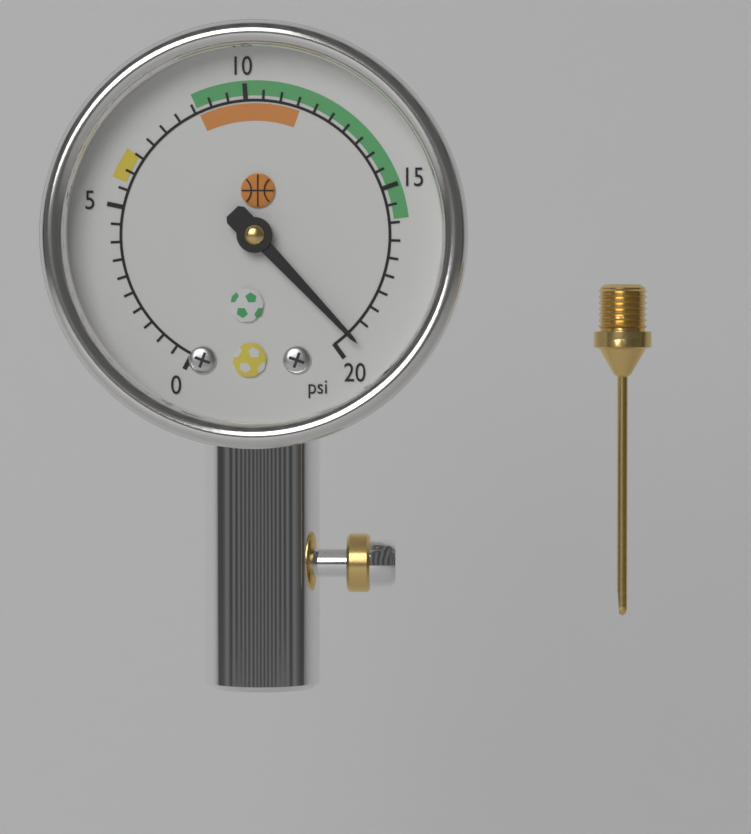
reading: 19.5 psi
